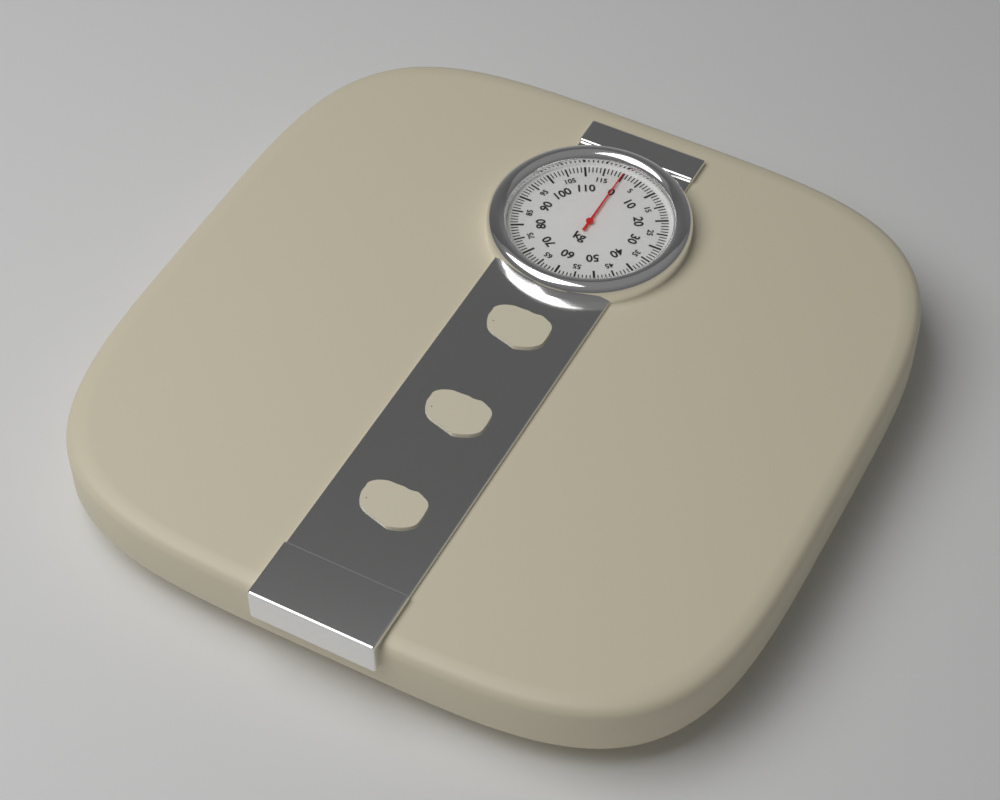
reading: 0 kg
